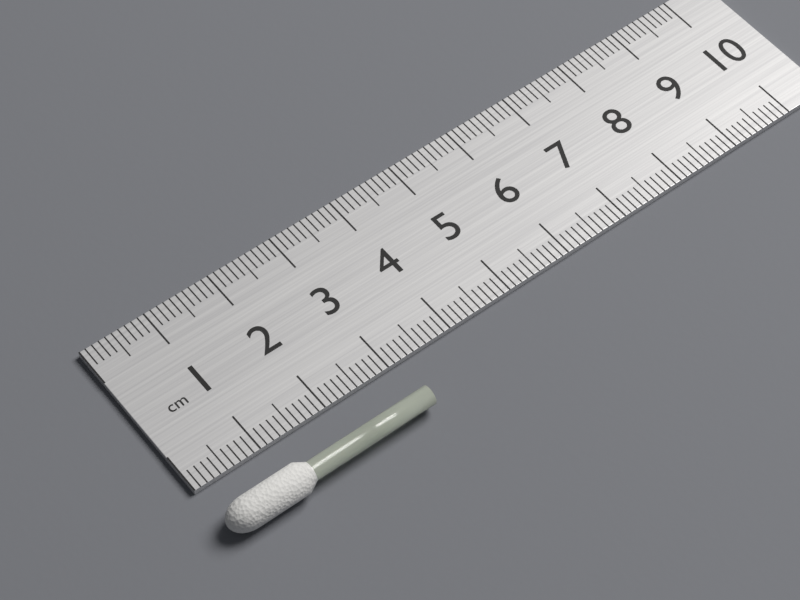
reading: 3.1 cm
